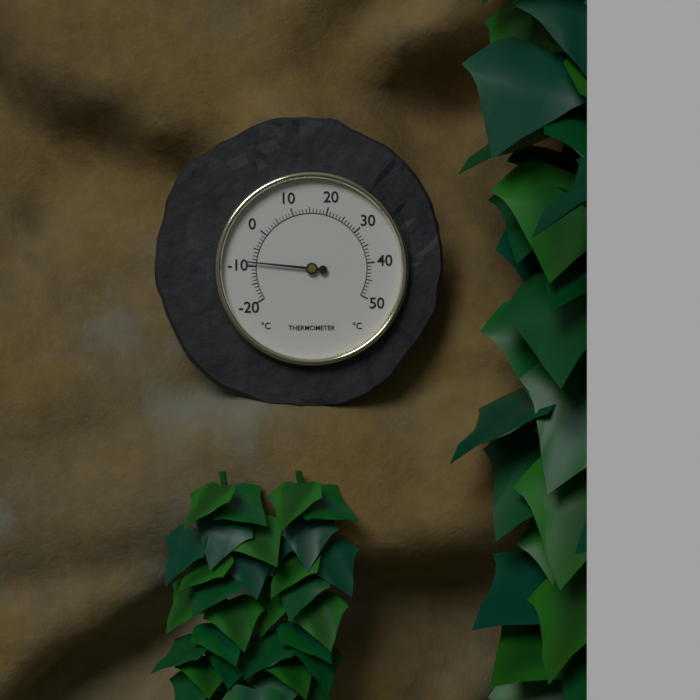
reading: -9 °C
